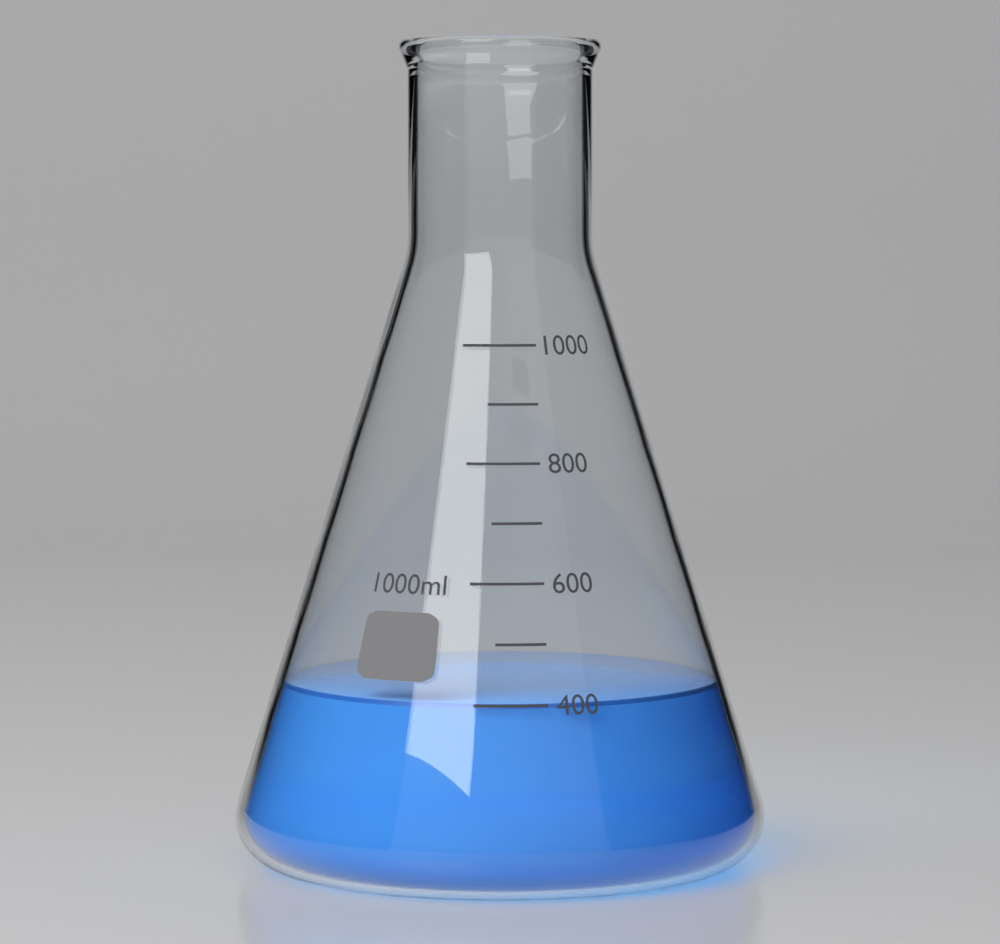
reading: 400 ml
